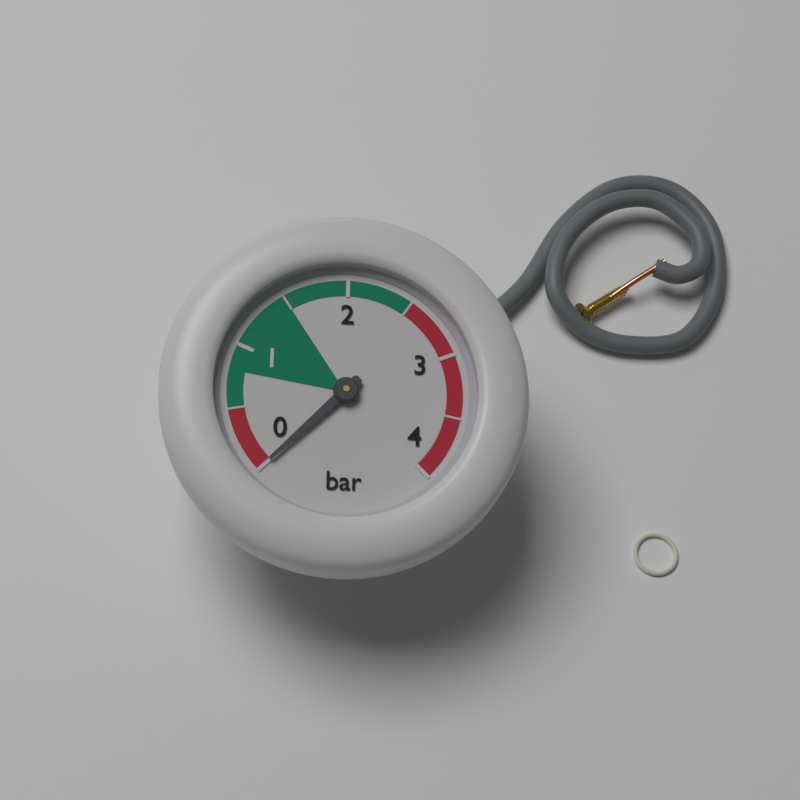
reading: 0.0 bar
